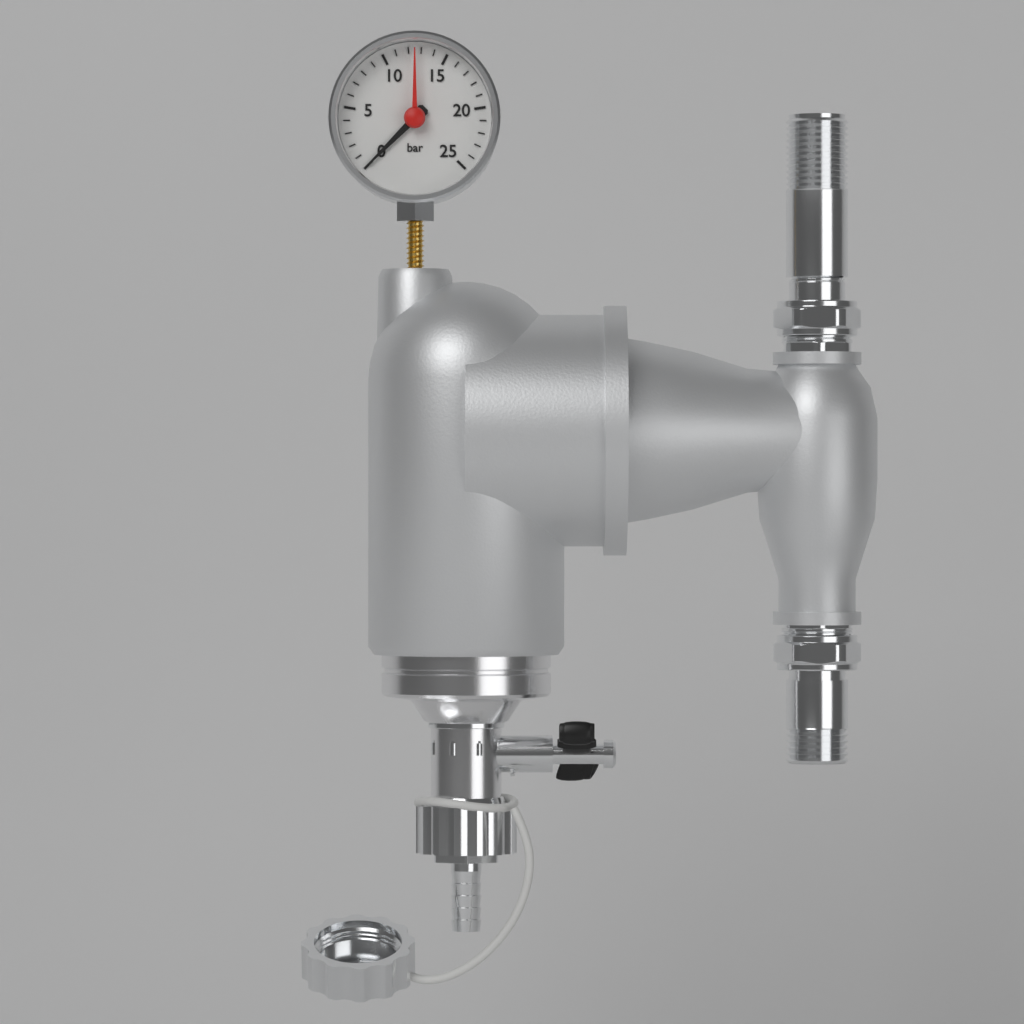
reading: 0 bar
